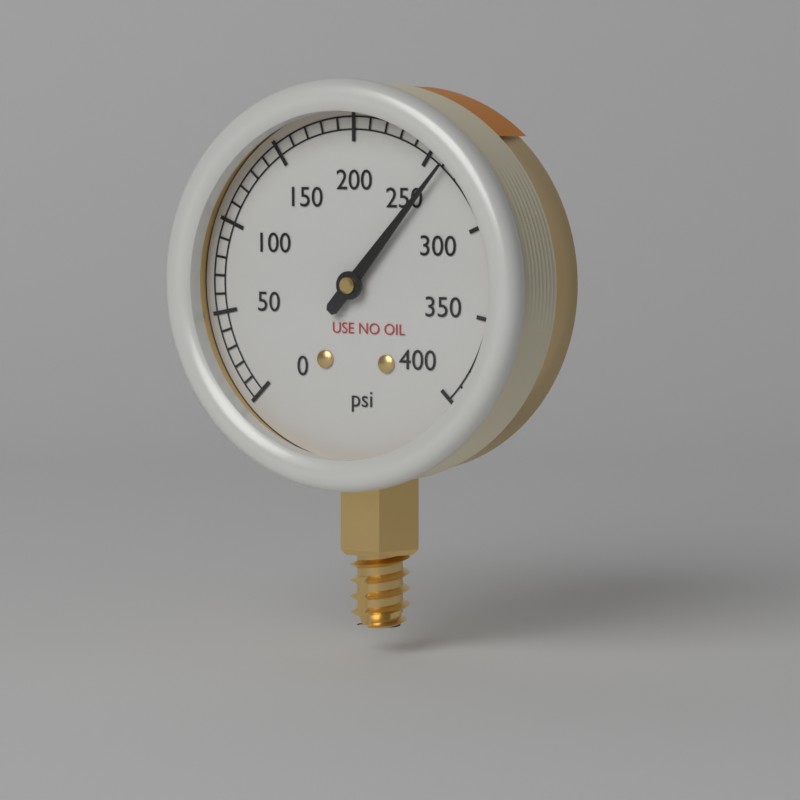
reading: 260 psi
